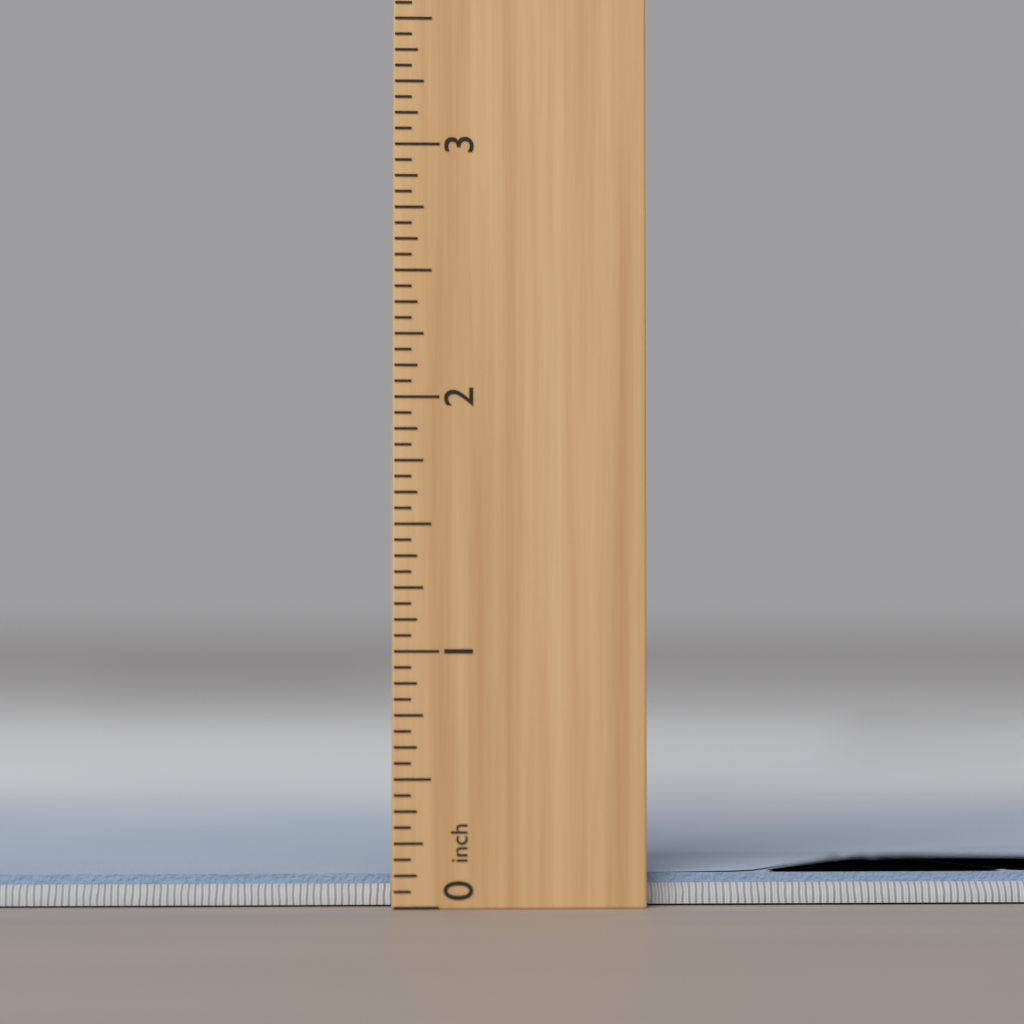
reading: 0.1250 inch
